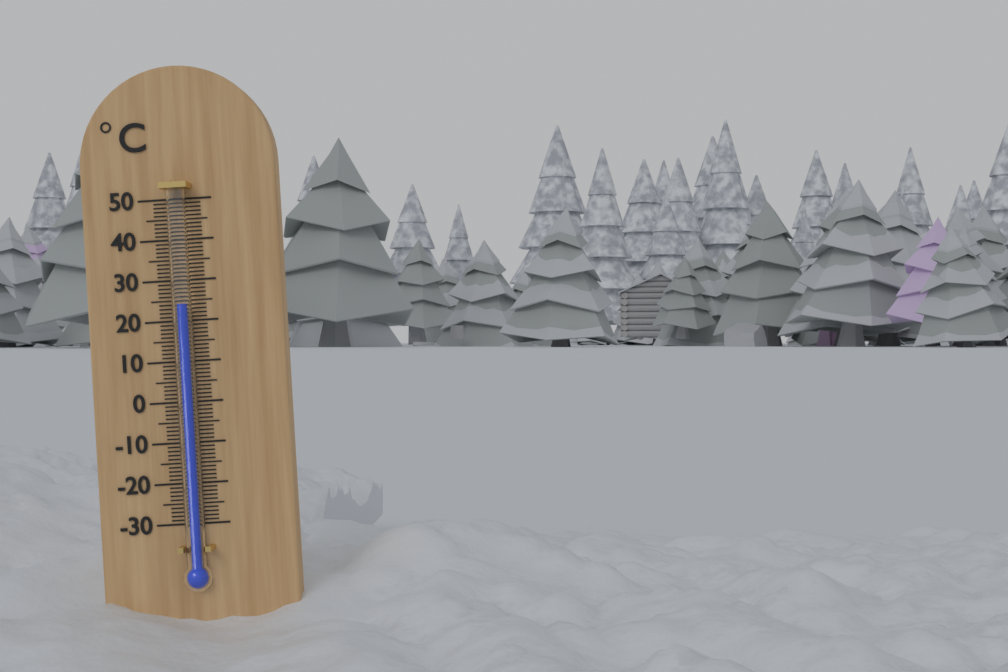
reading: 24 °C
